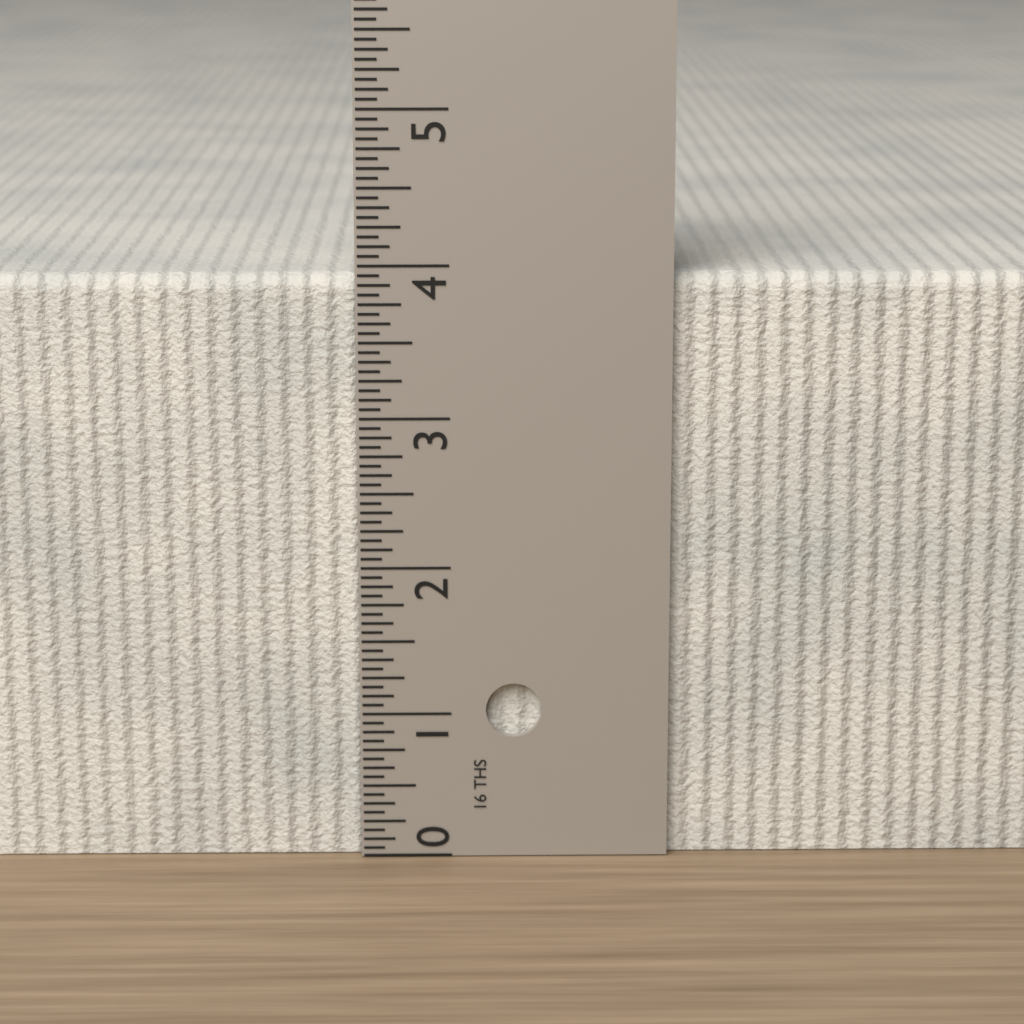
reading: 3.9375 in
